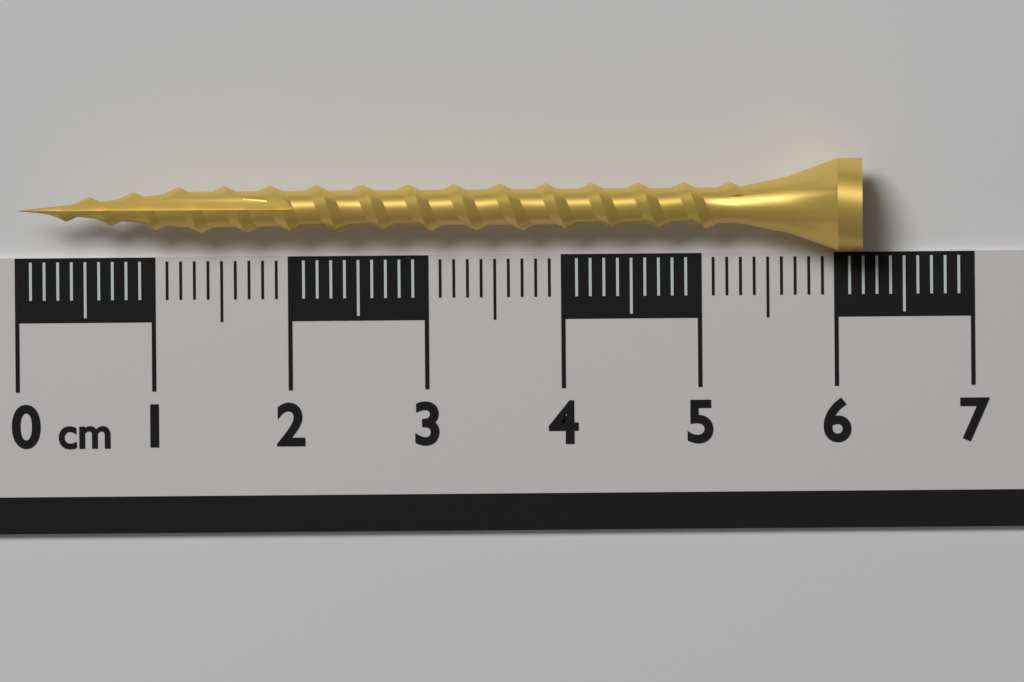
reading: 6.2 cm
